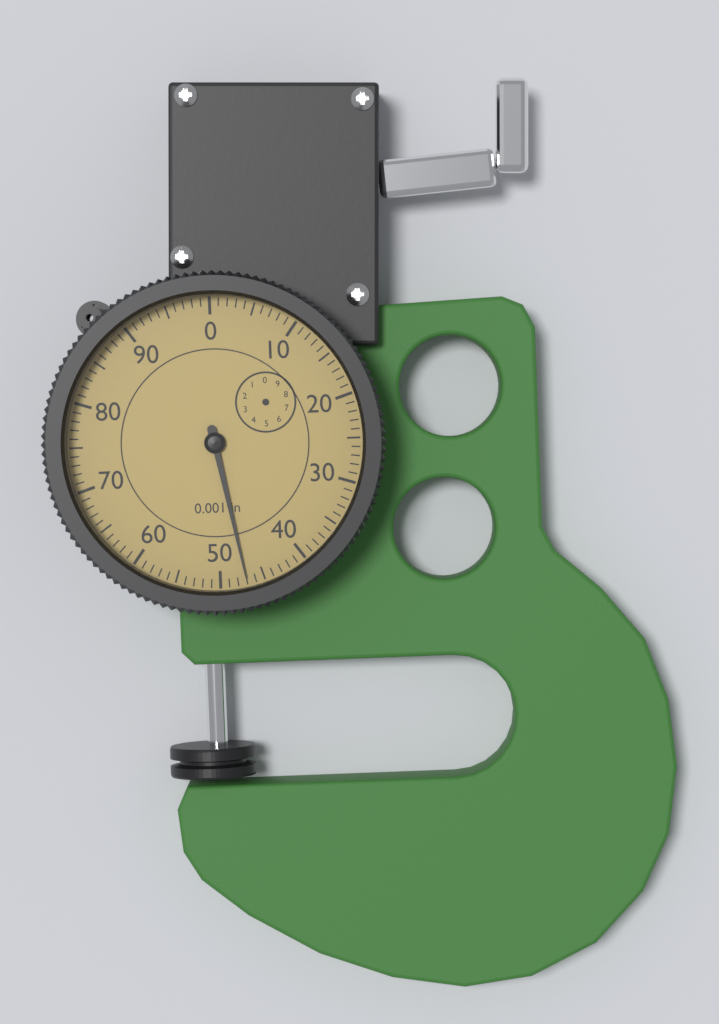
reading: 47 0.001 in
